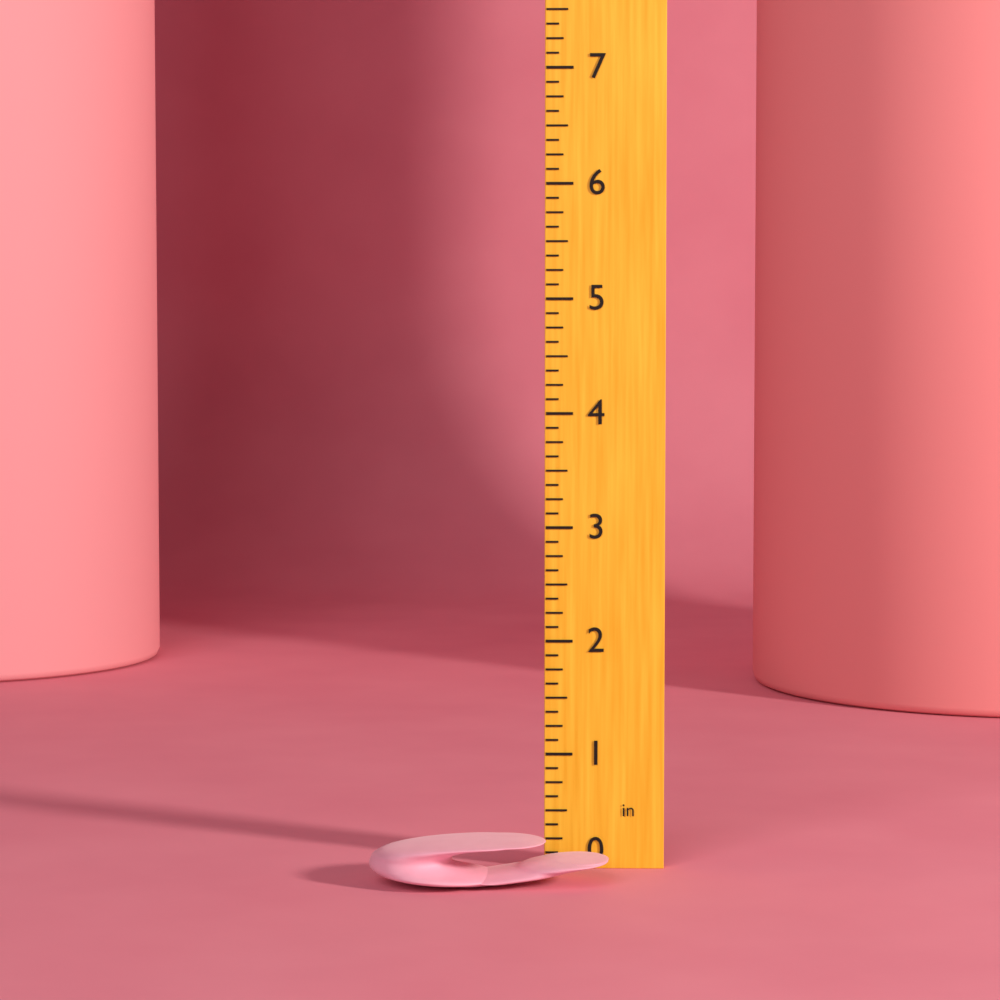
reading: 0.375 in
